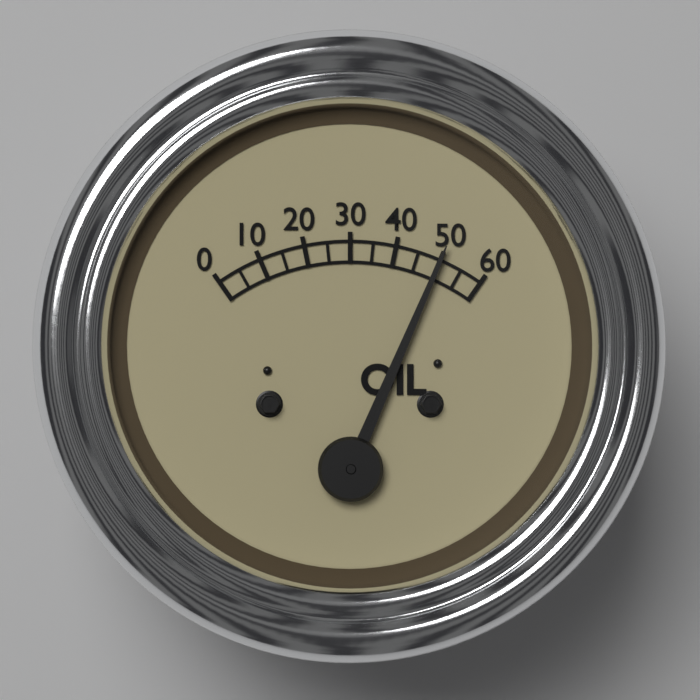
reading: 50 (no unit)
